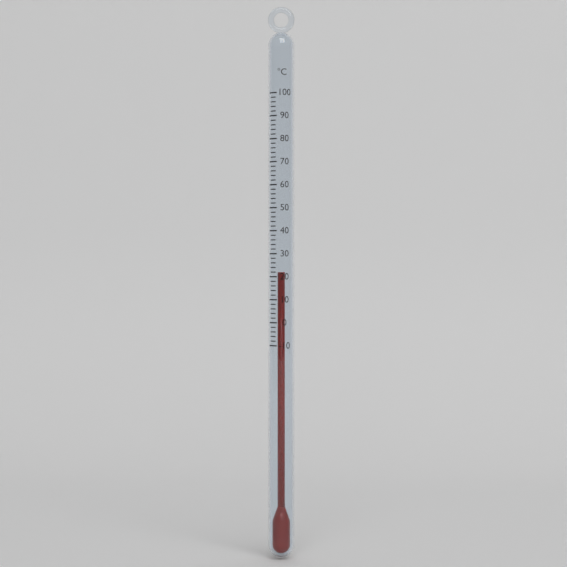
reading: 22 °C
